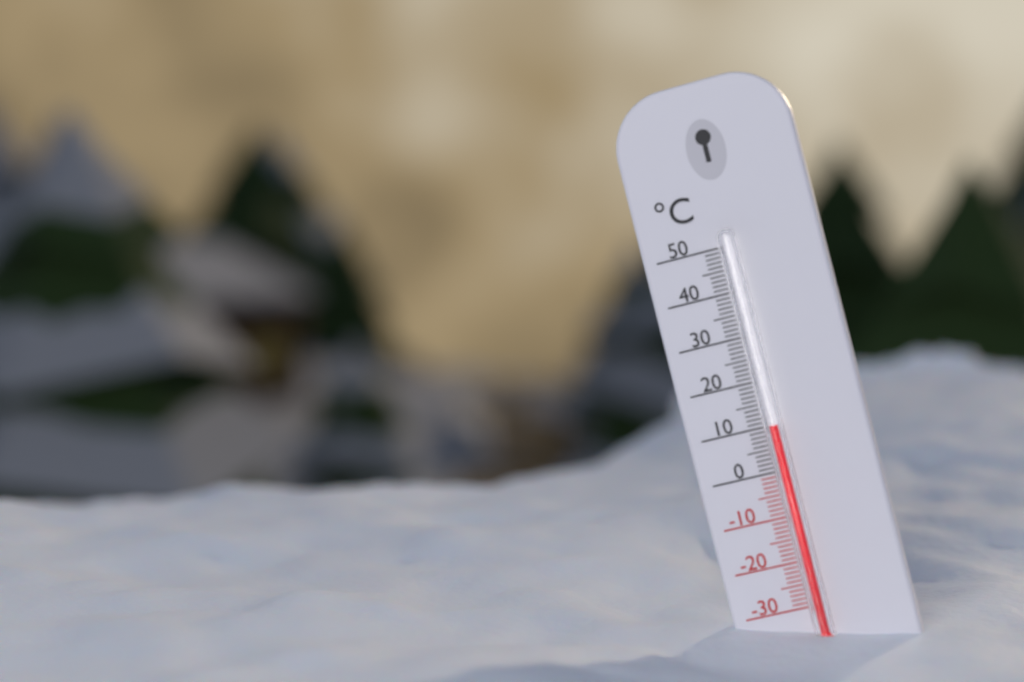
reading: 10 °C
